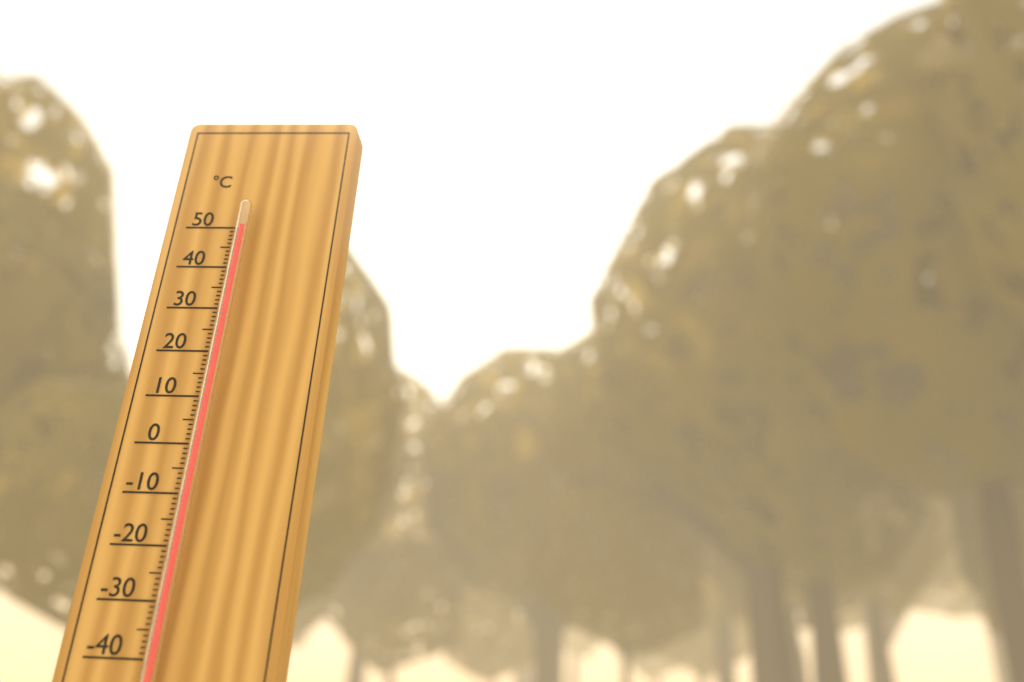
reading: 49 °C
